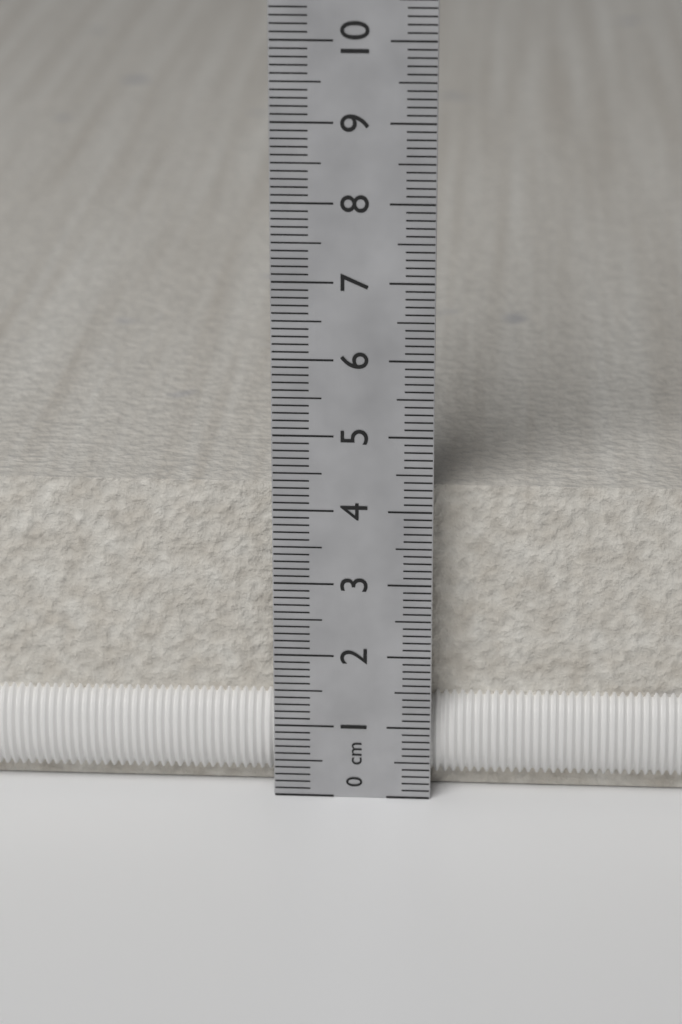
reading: 4.2 cm
